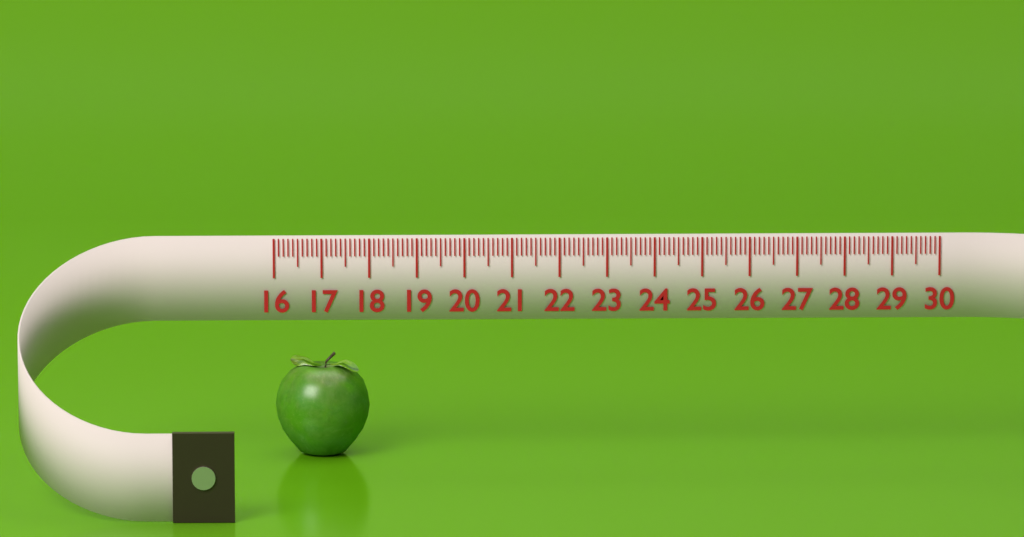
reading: 18.0 (no unit)
